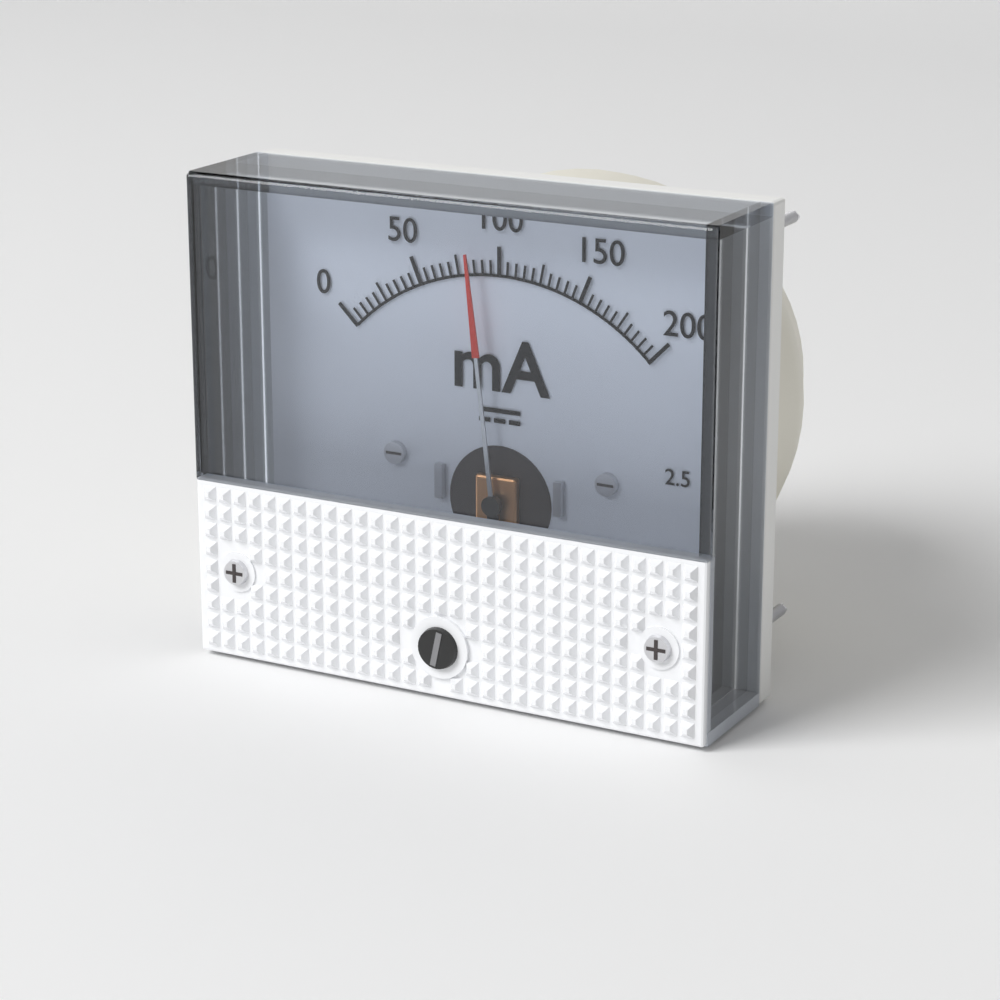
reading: 85 mA
